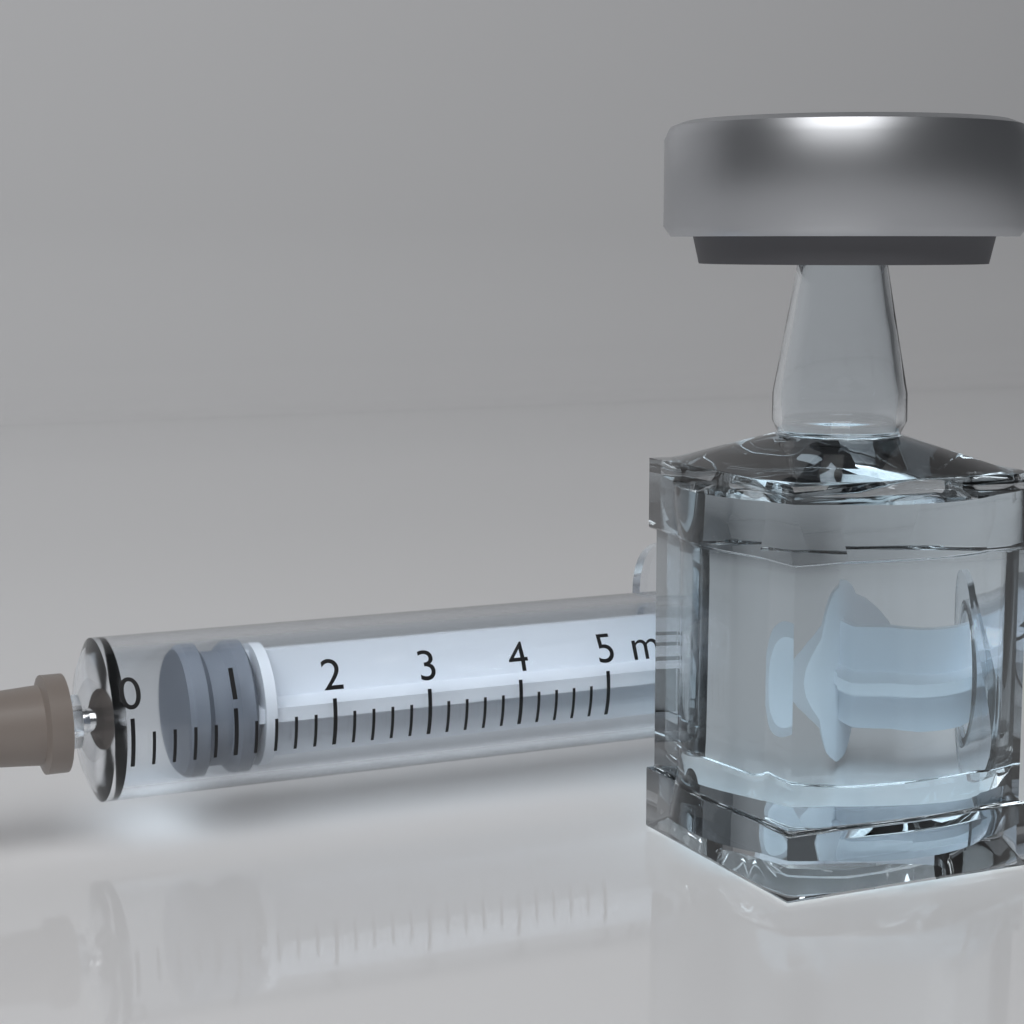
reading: 0.6 ml
